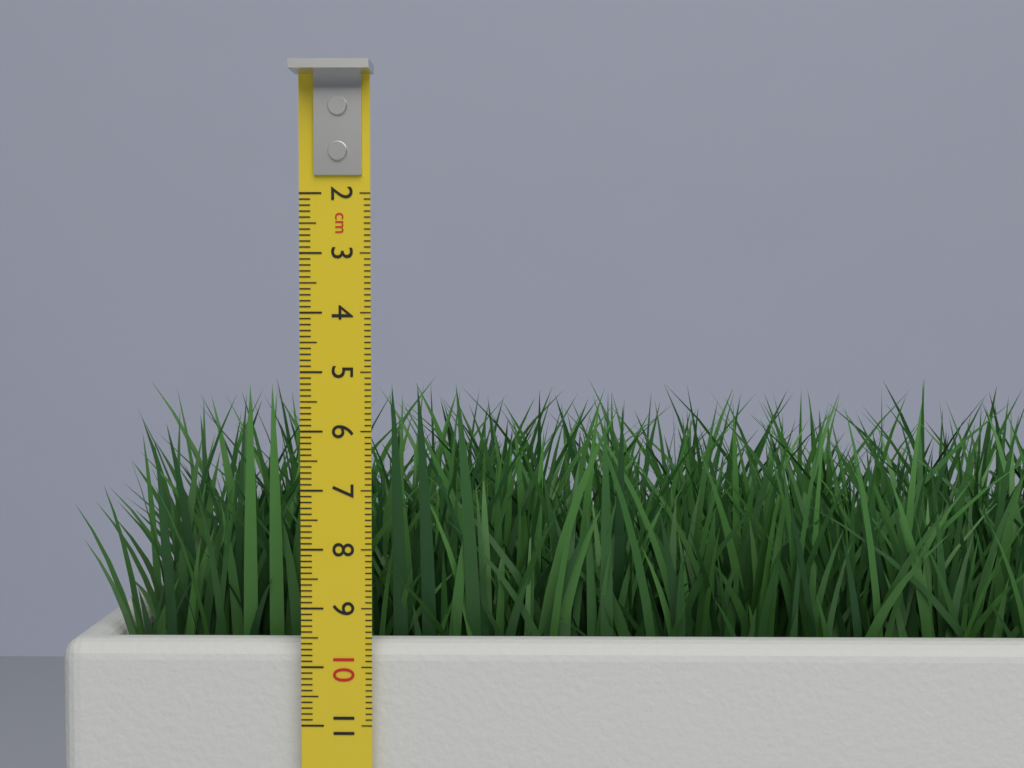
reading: 5.2 cm
